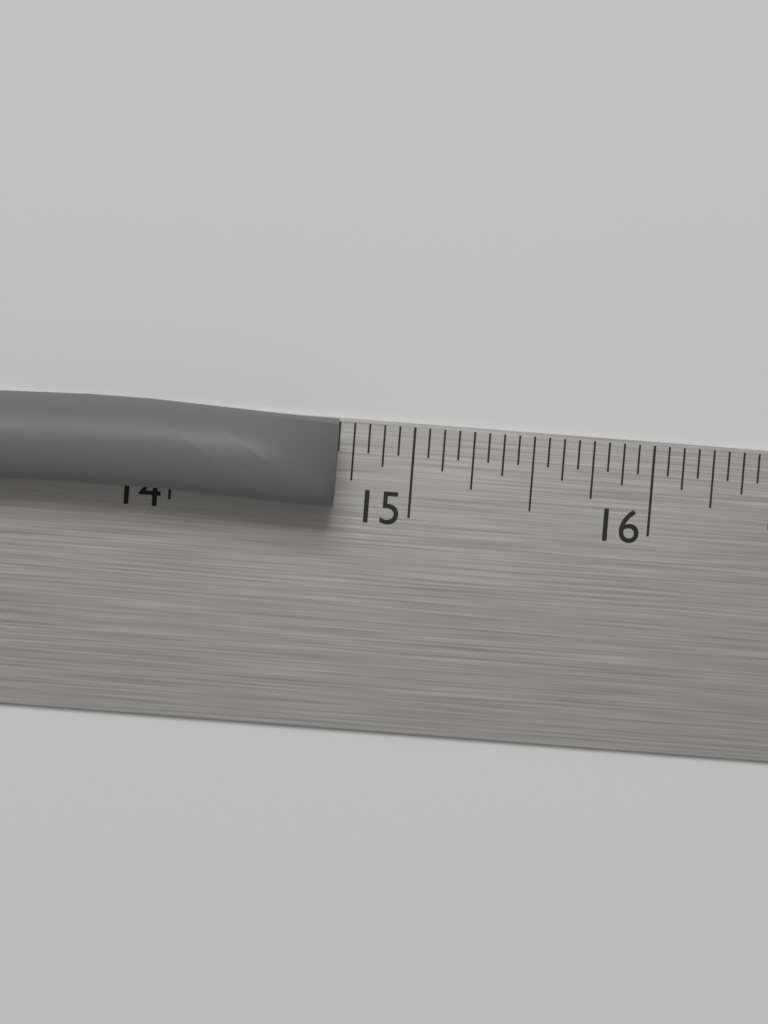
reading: 14.6875 in
